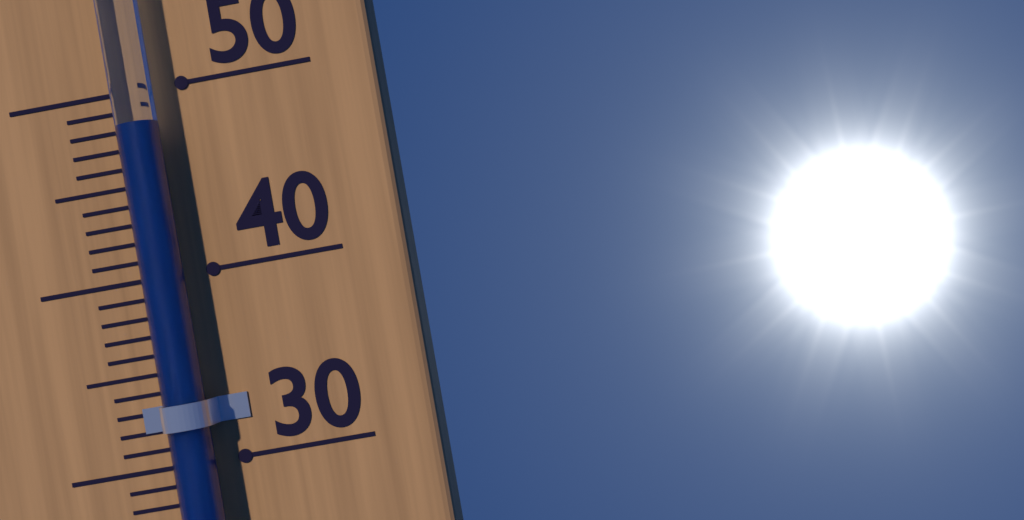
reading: 48 °C
